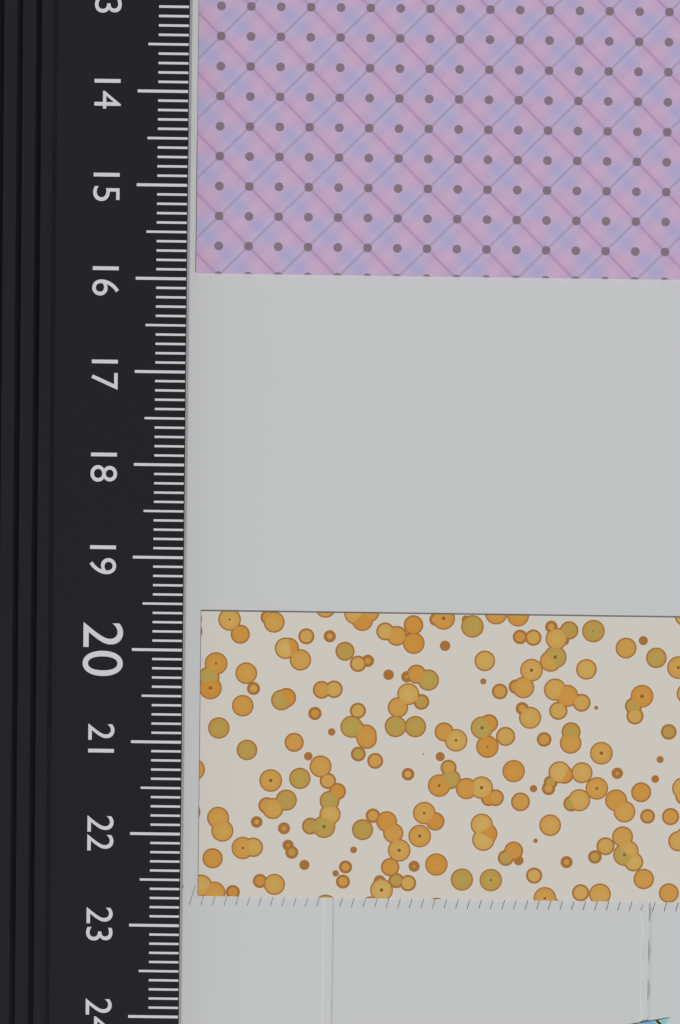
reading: 15.9 cm
